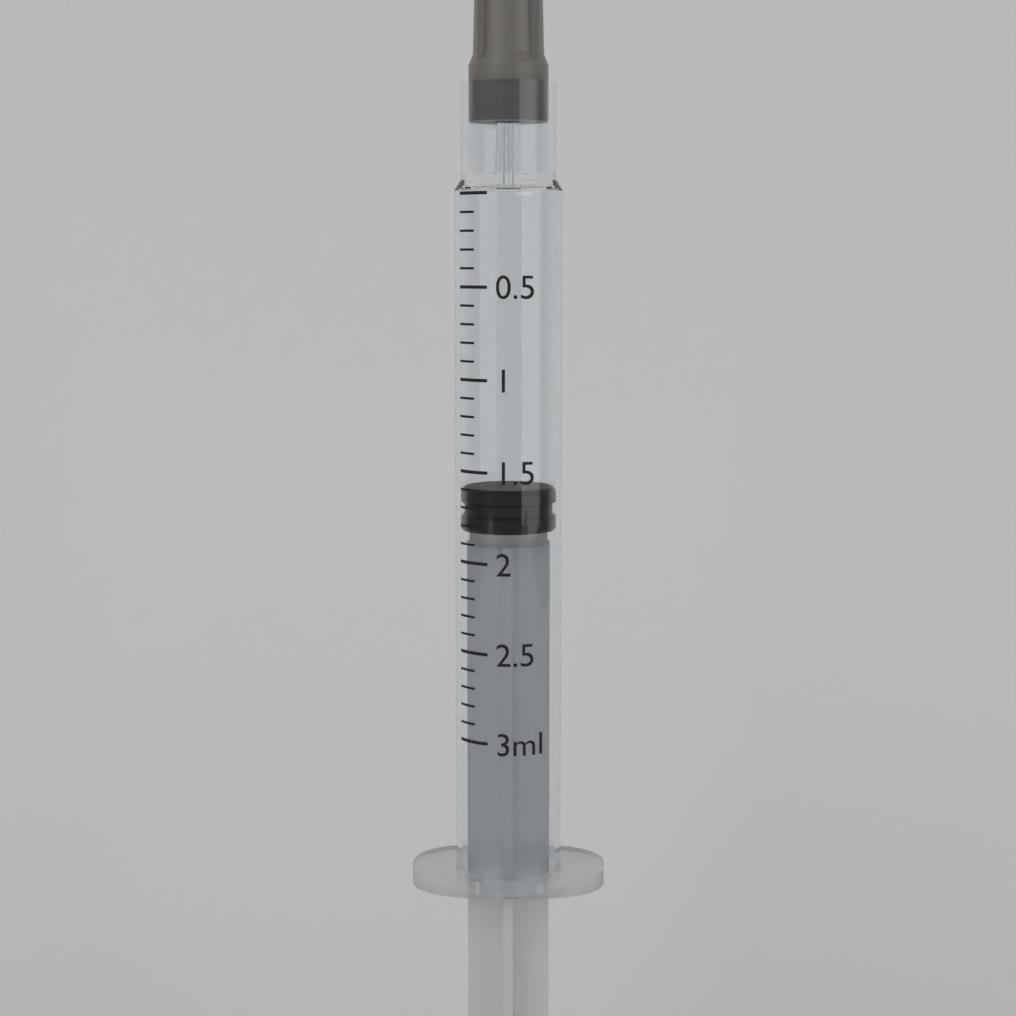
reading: 1.6 ml
